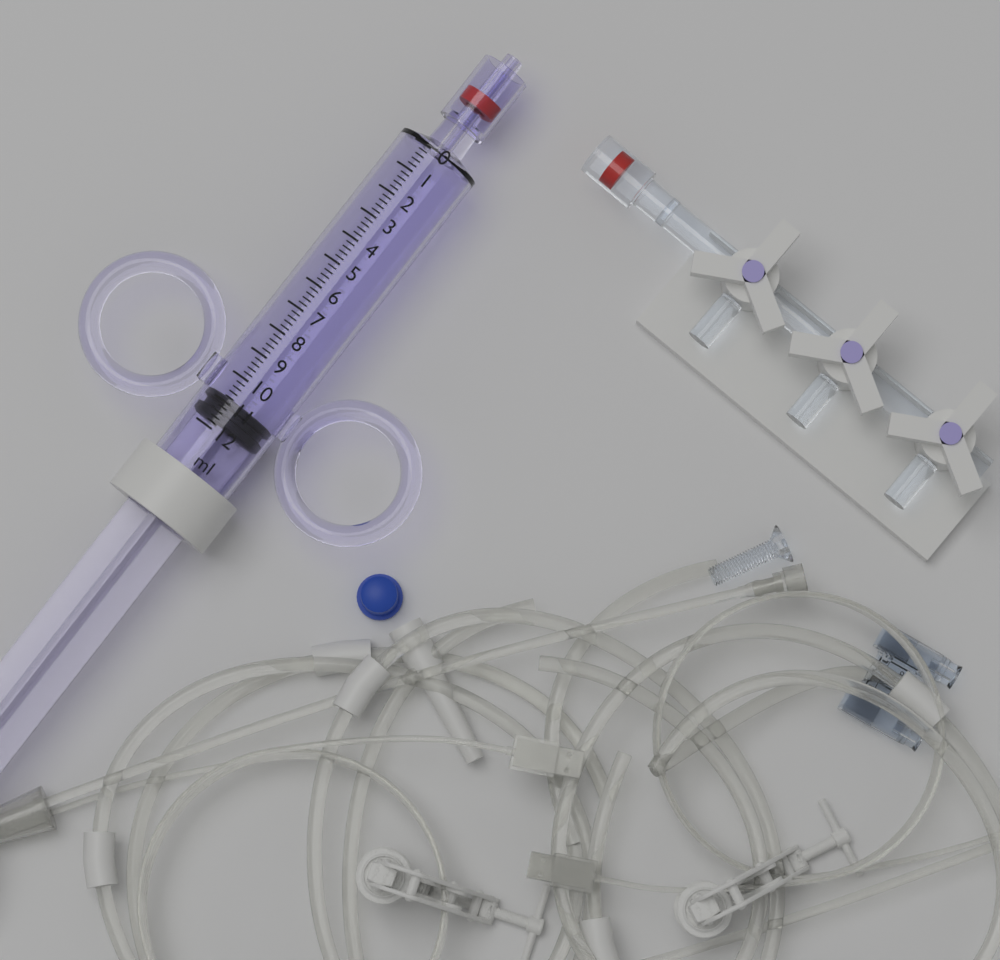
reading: 10.8 ml
